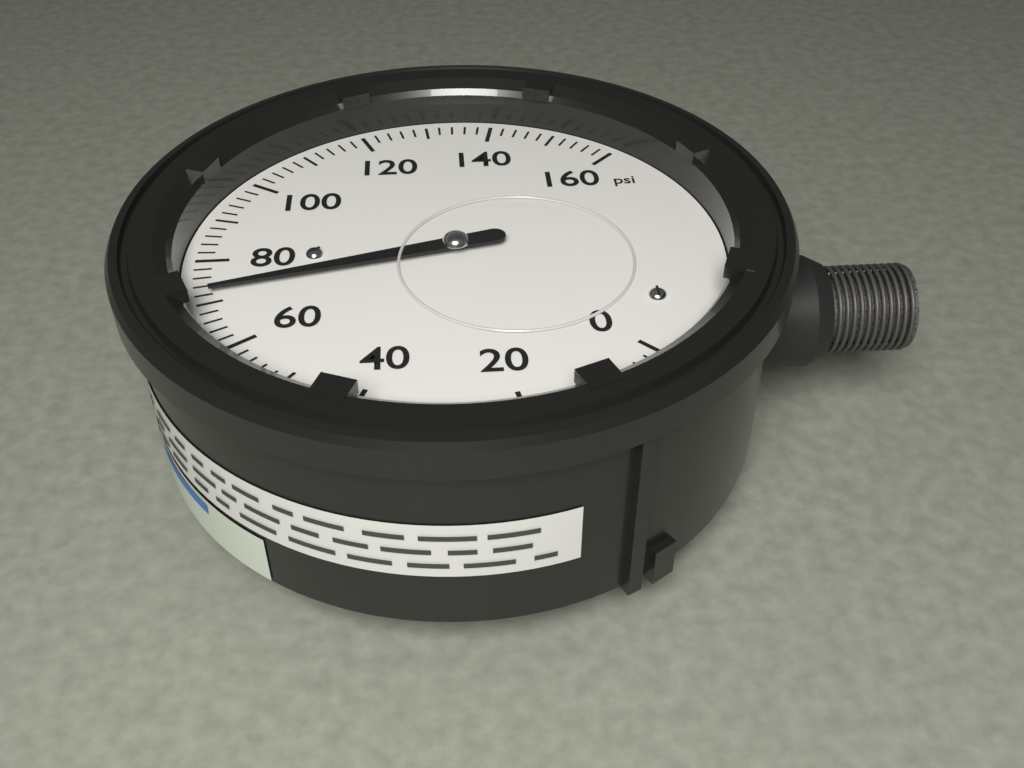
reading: 72 psi
